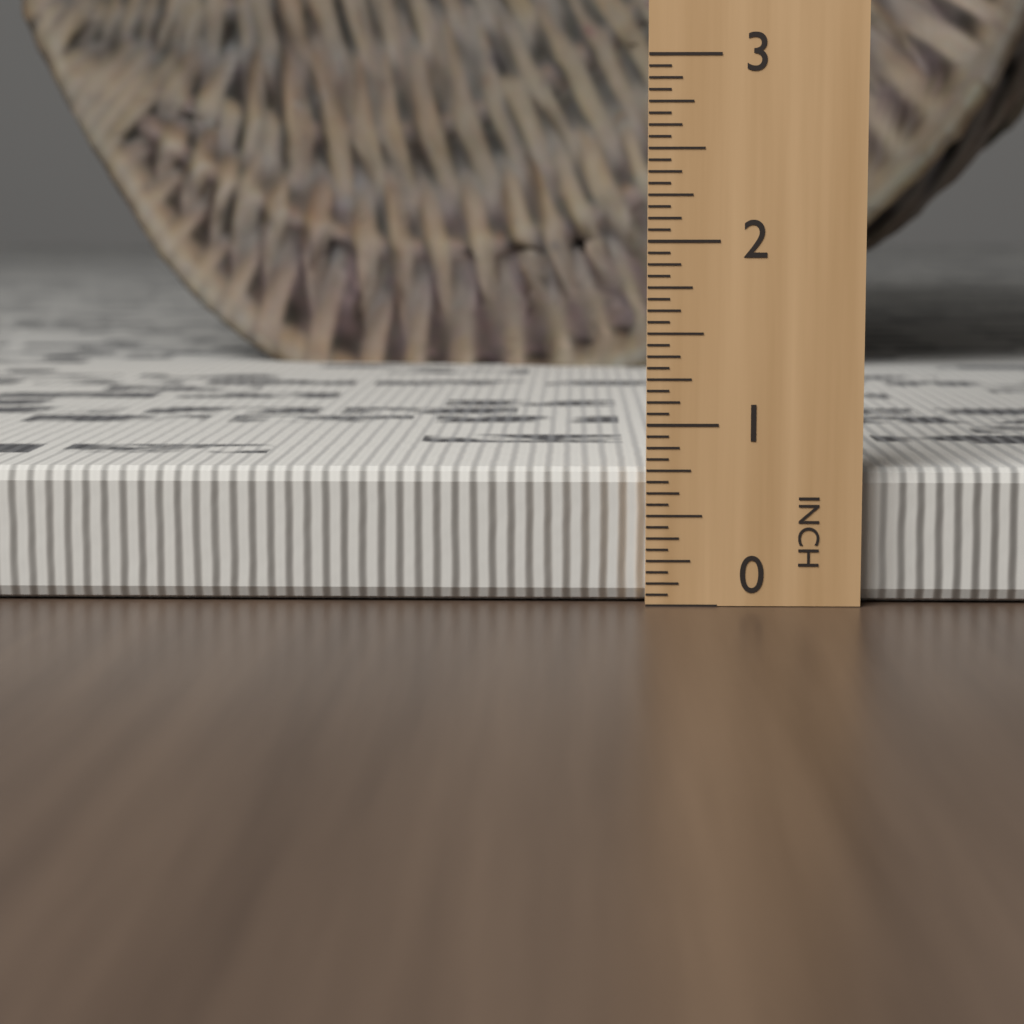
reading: 0.7500 in
